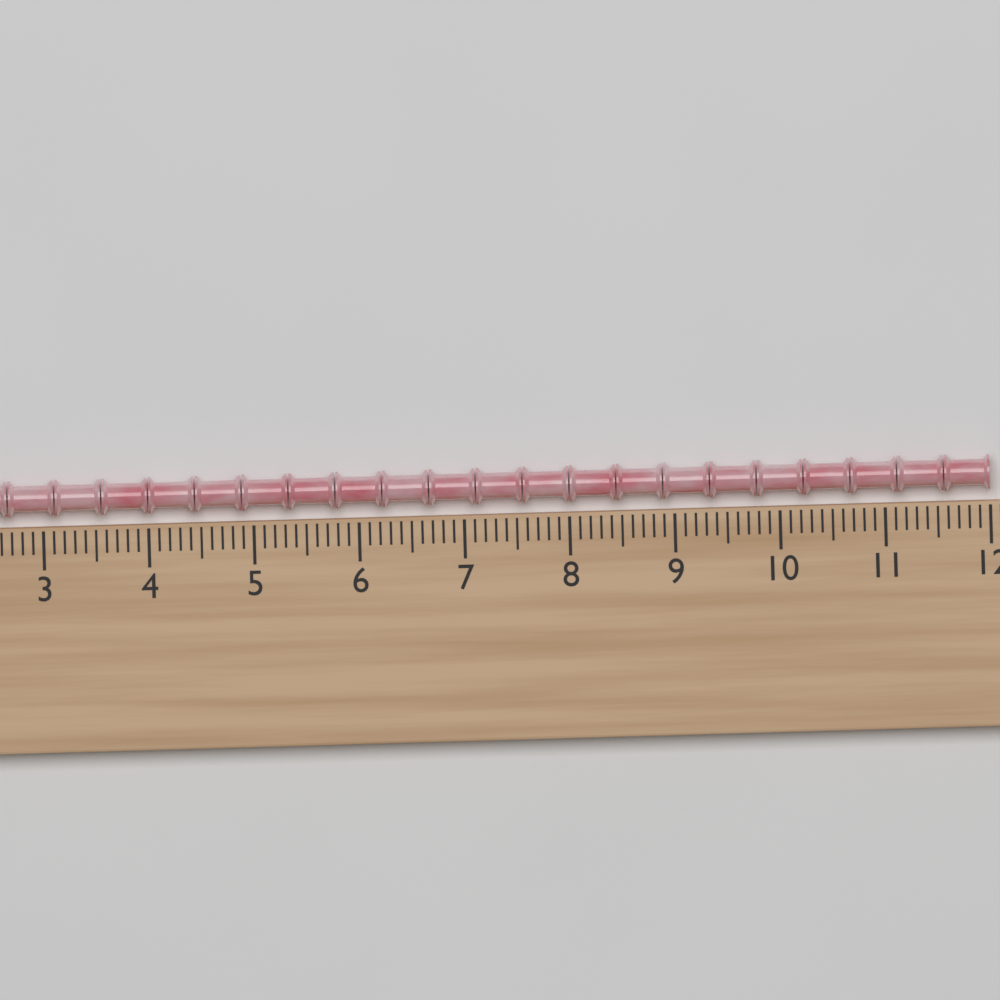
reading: 12.0 (no unit)
